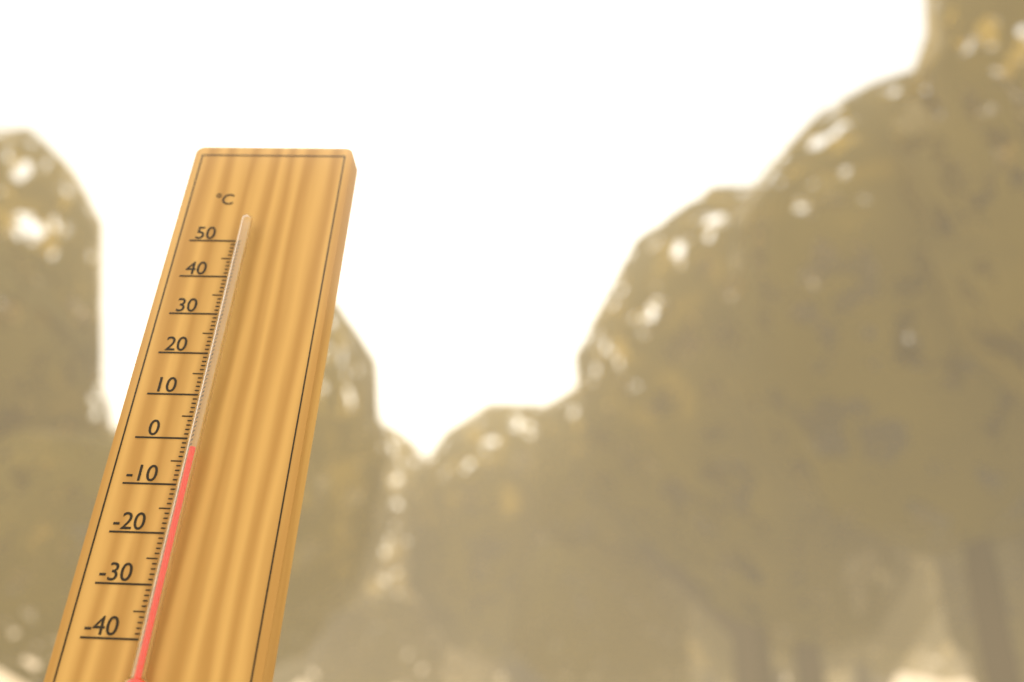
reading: -3 °C
